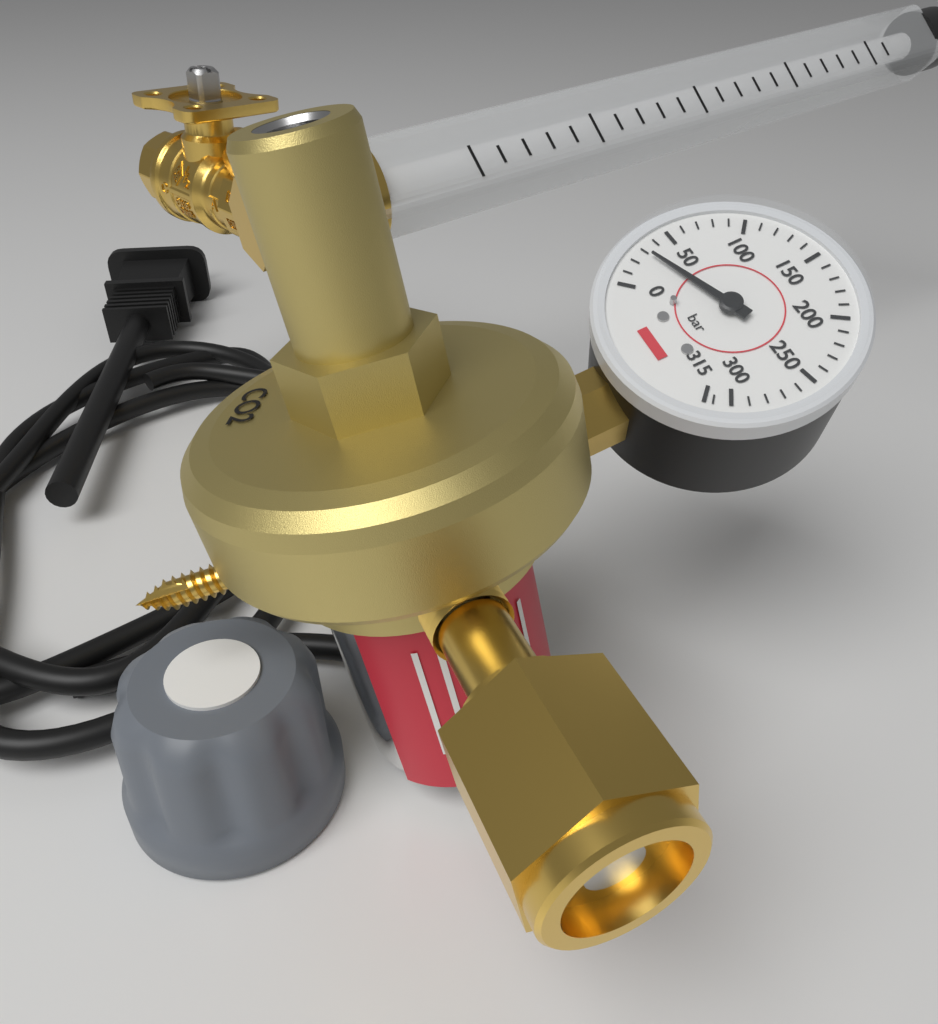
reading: 30 bar
